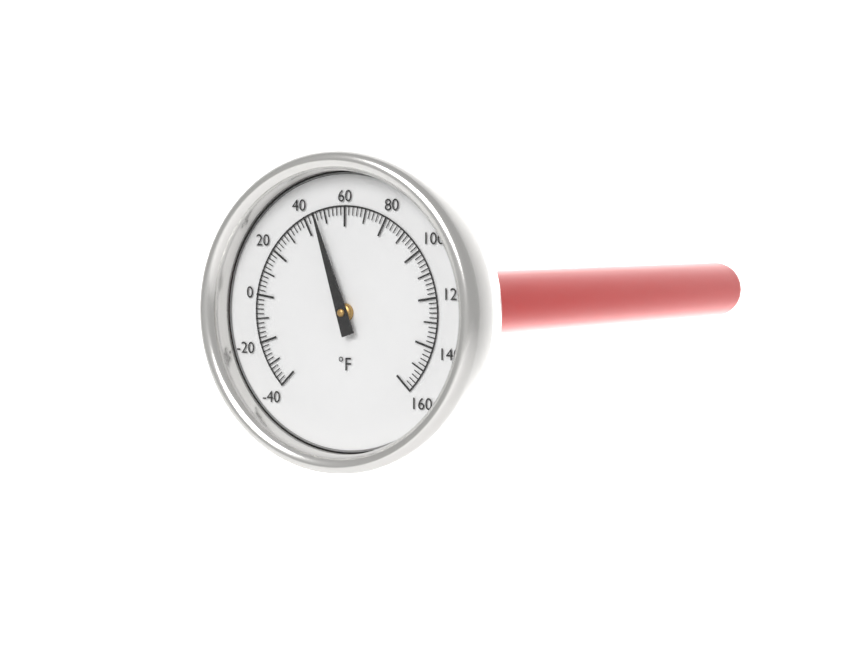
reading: 46 °F
